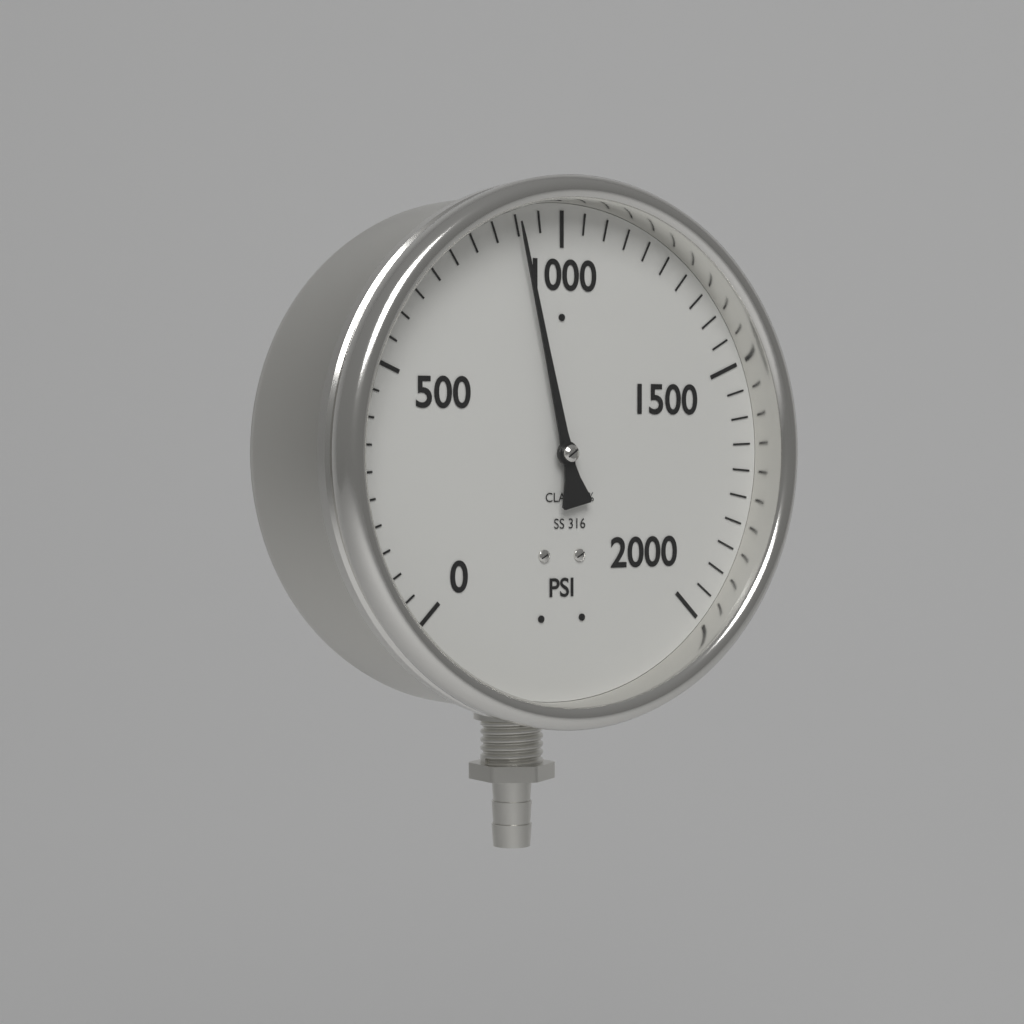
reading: 900 psi
